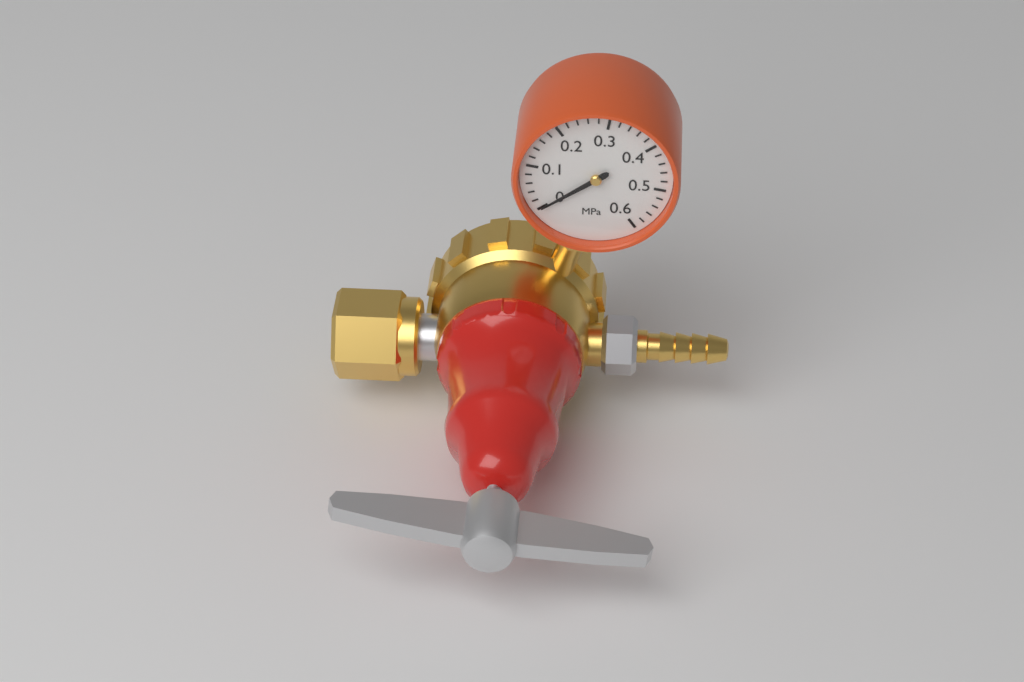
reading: 0.00 MPa
